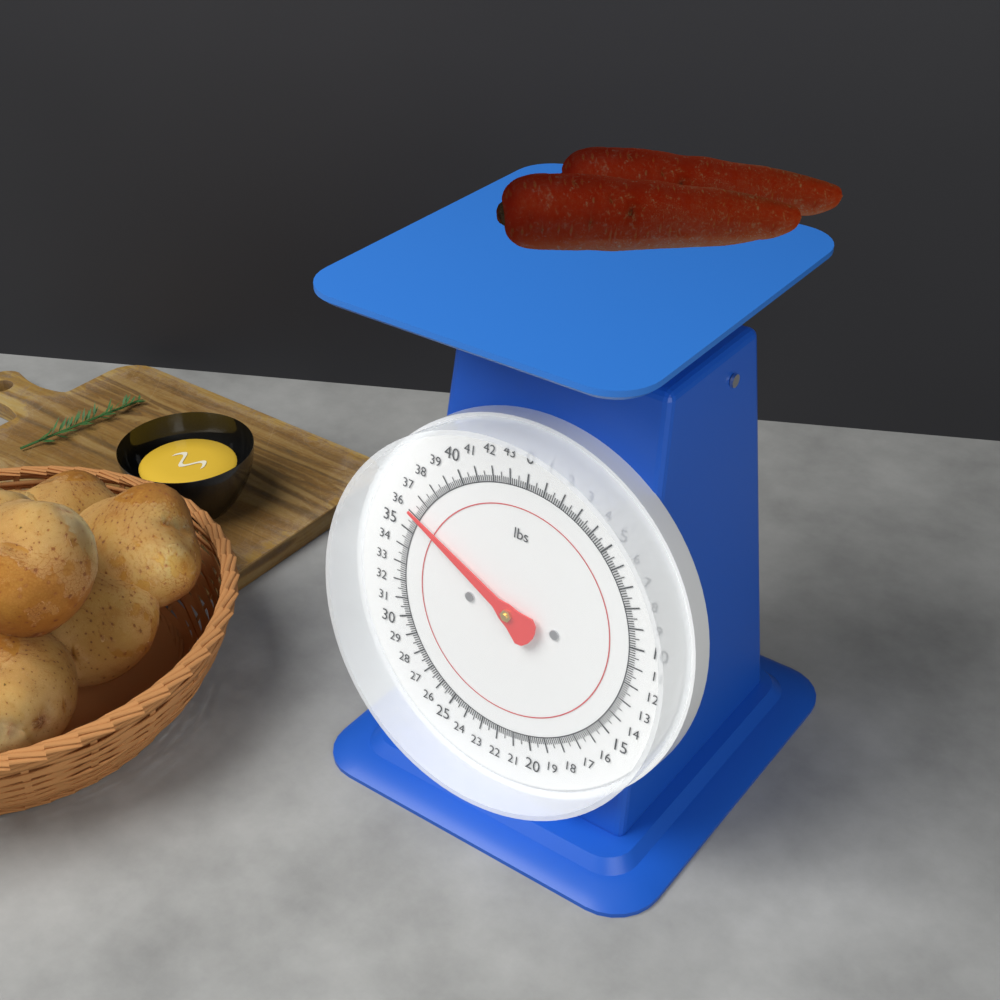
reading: 36.125 lbs
